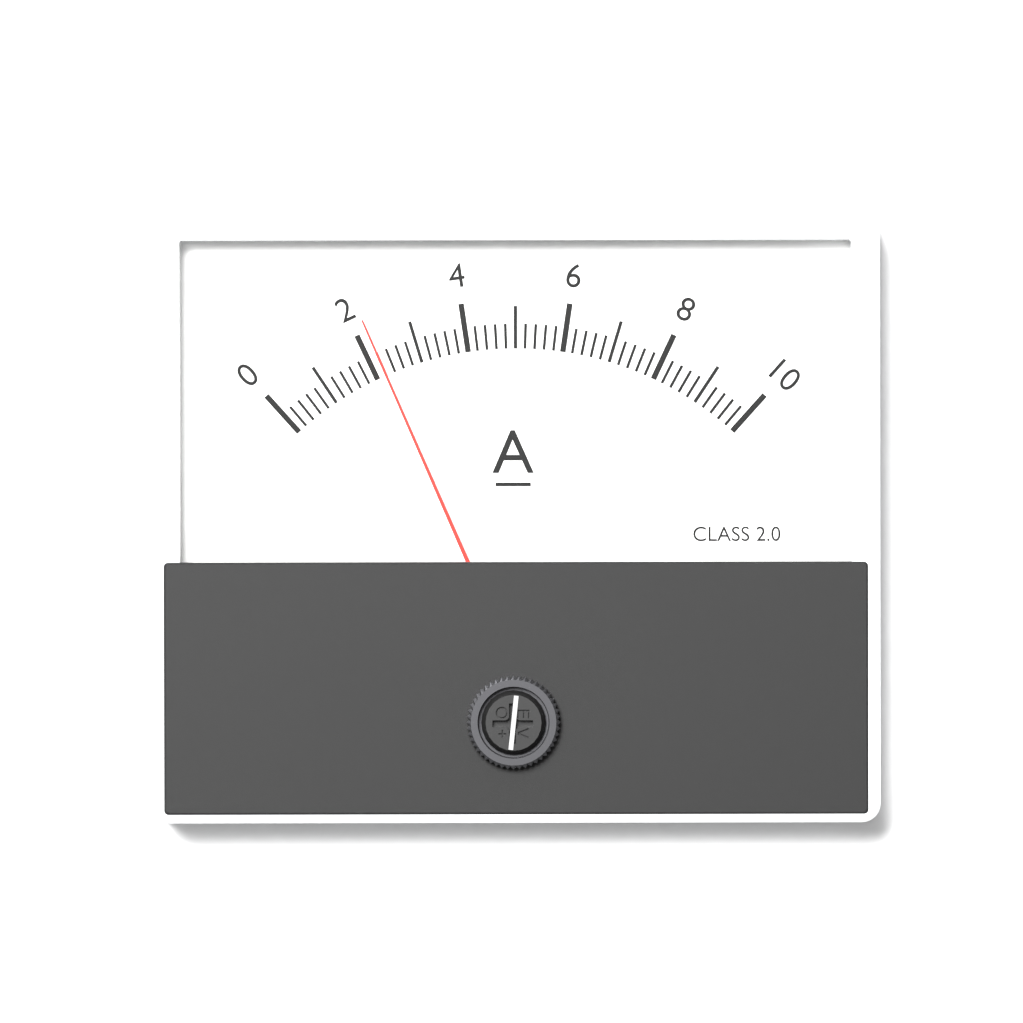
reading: 2.2 A
